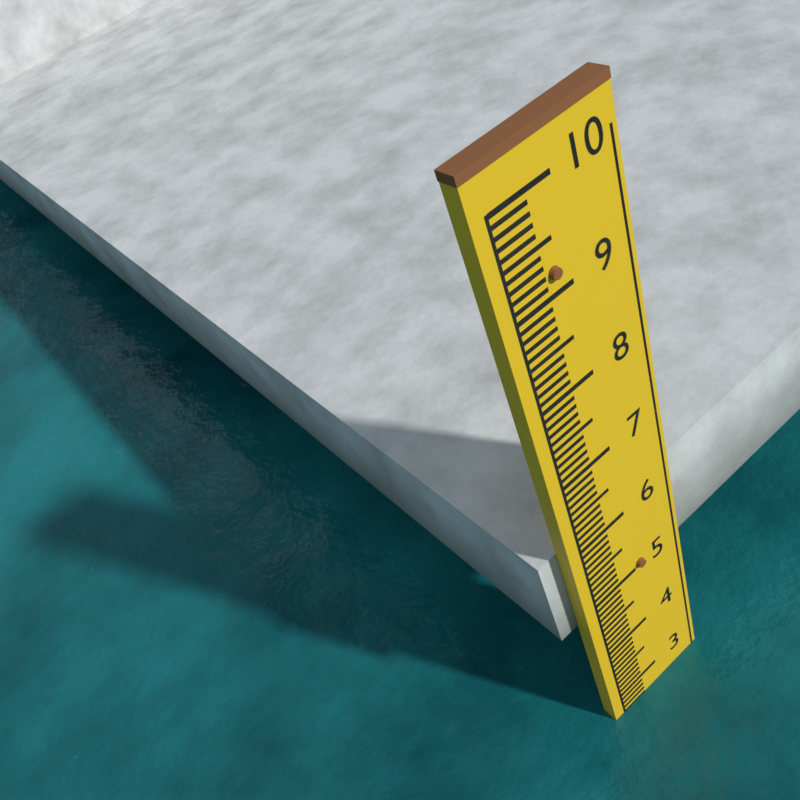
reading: 2.6 (no unit)
